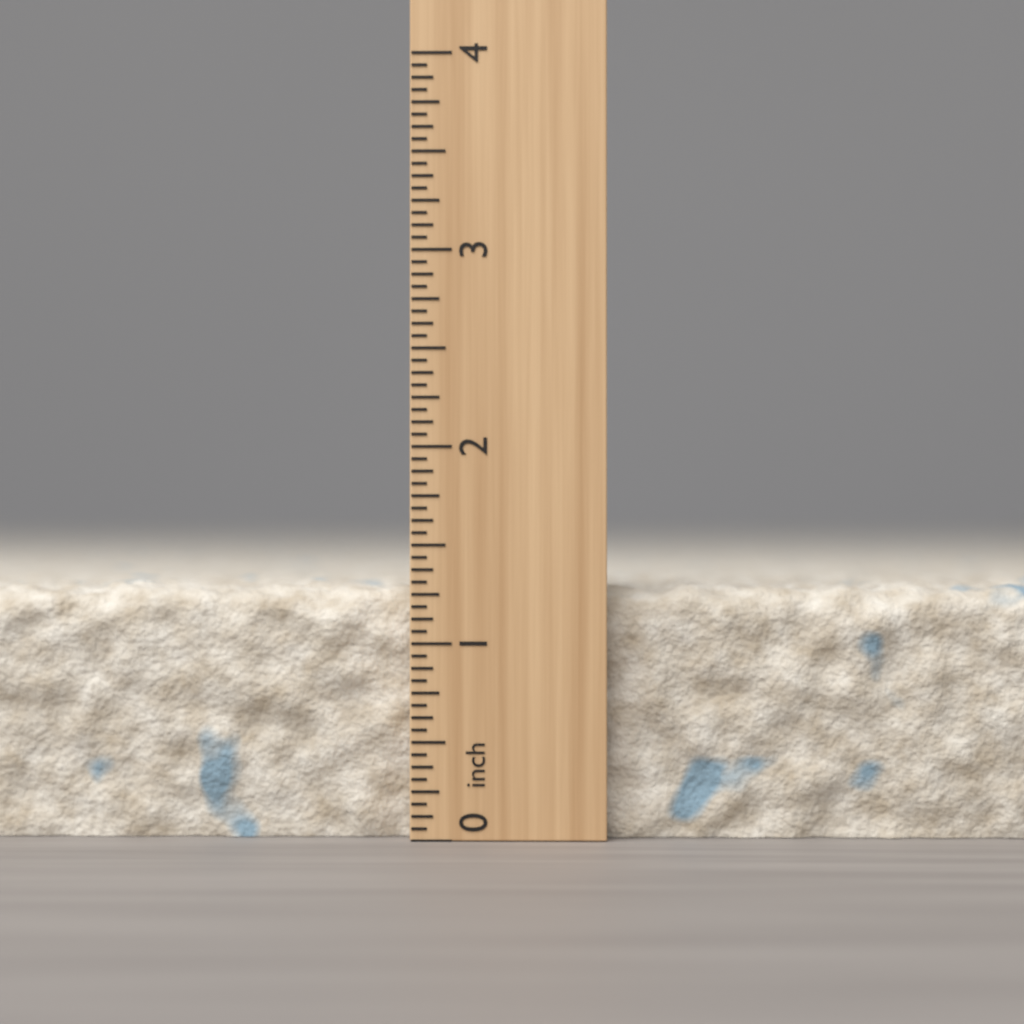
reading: 1.3125 inch
